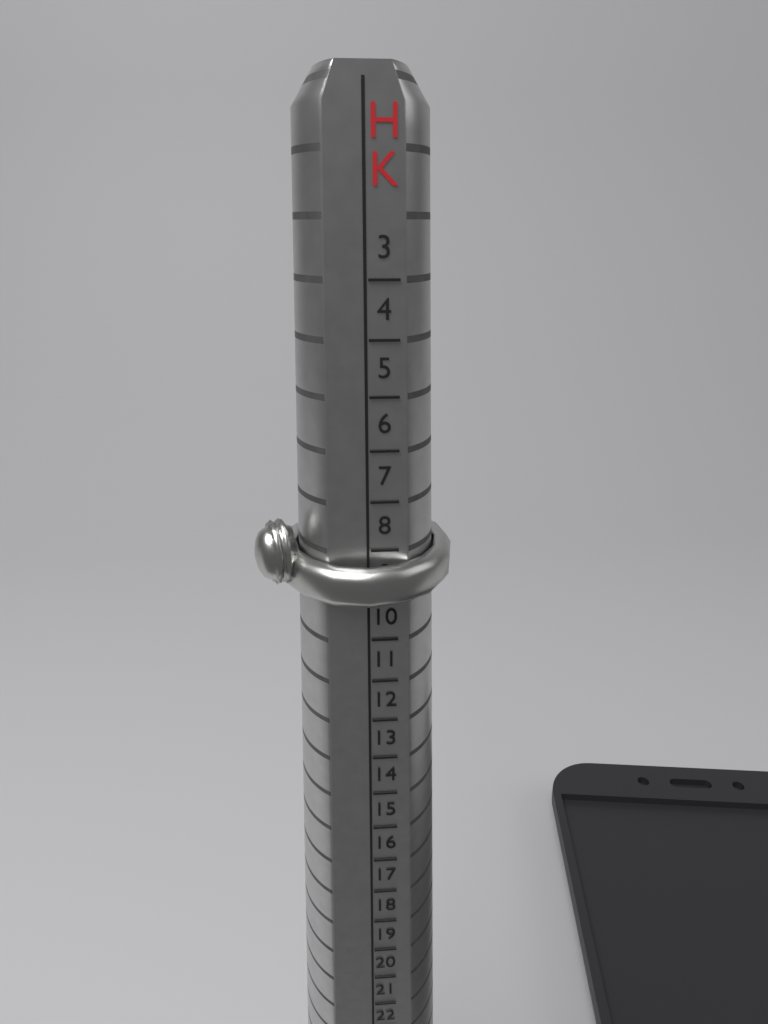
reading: 9 HK
